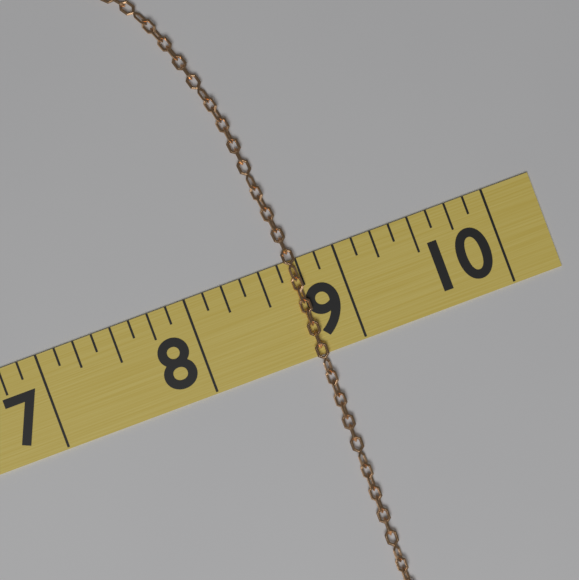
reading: 8.750 (no unit)
